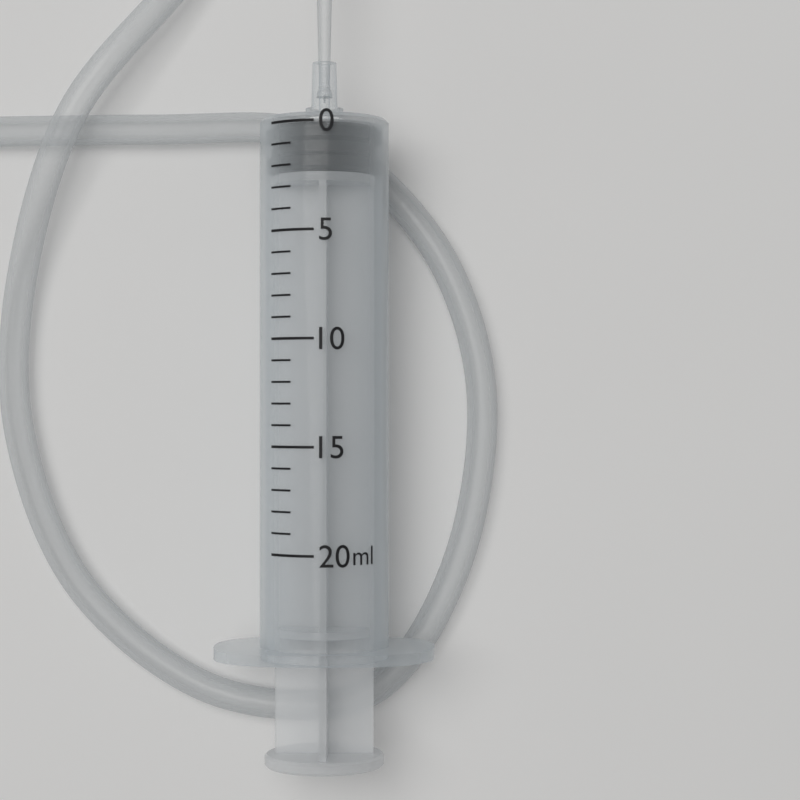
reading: 0 ml
